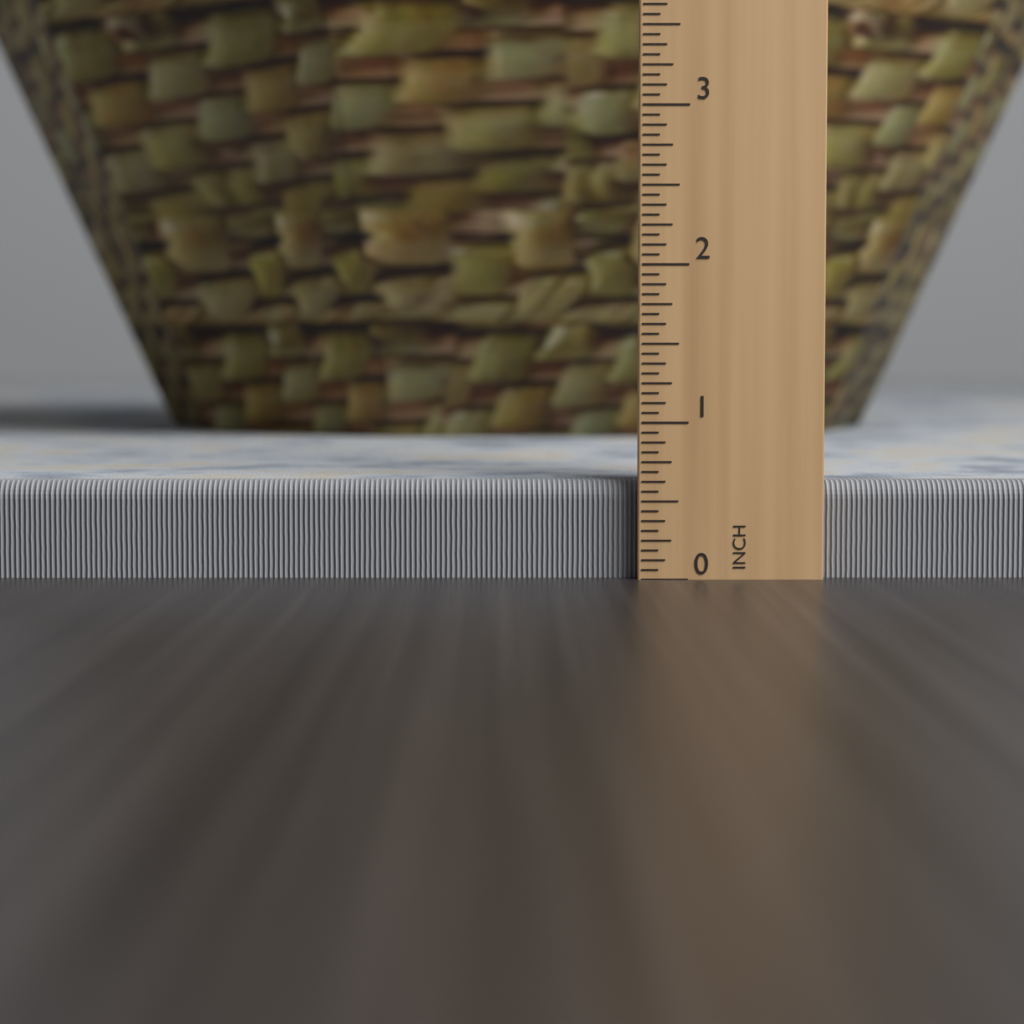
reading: 0.6250 in
